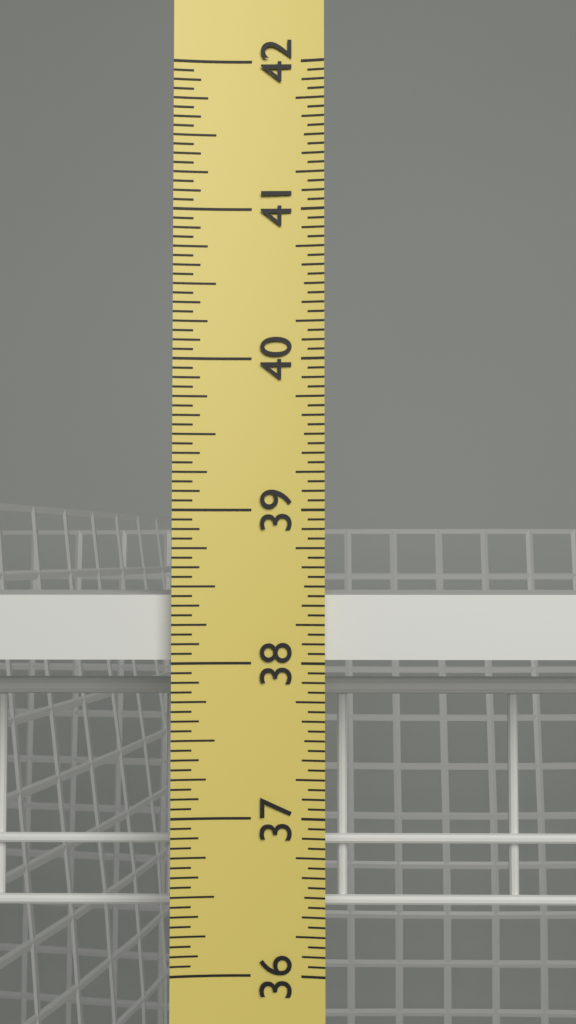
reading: 38.4375 in
